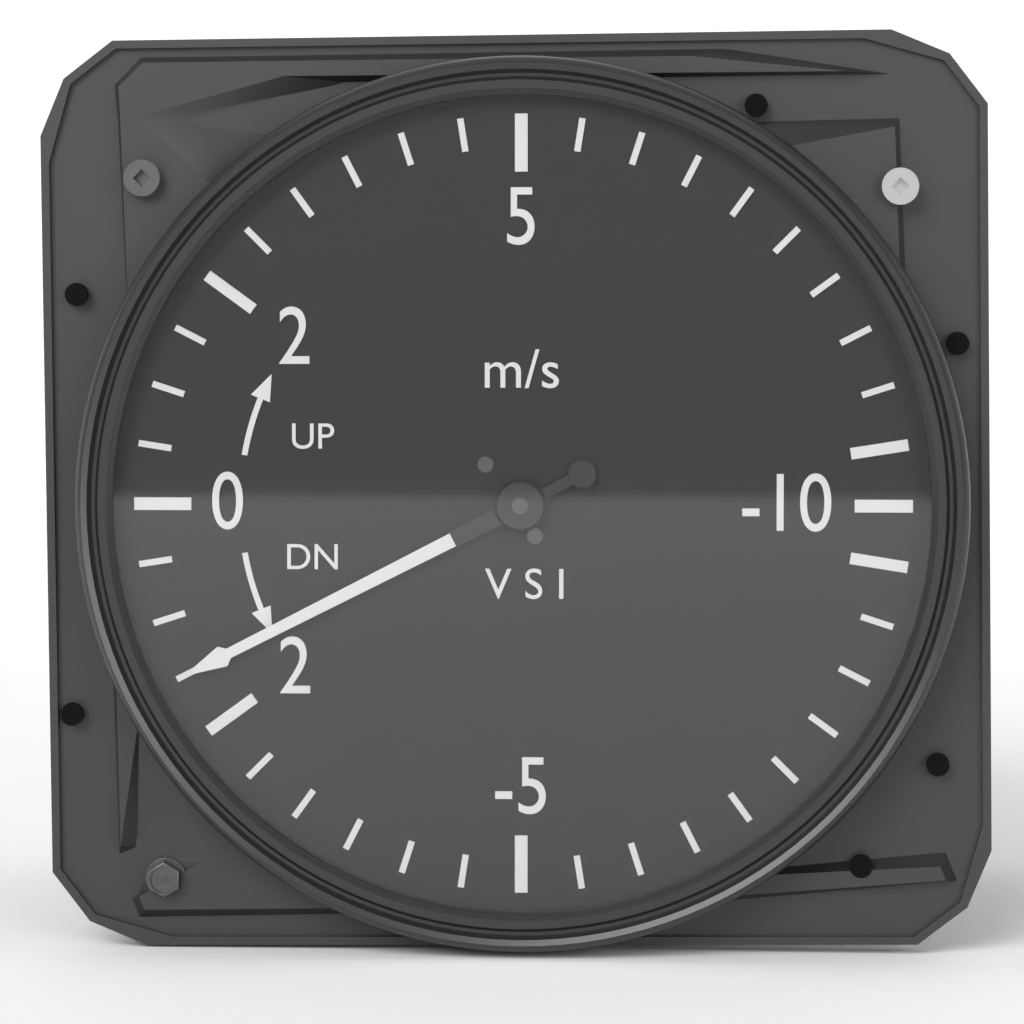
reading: -1.5 m/s
